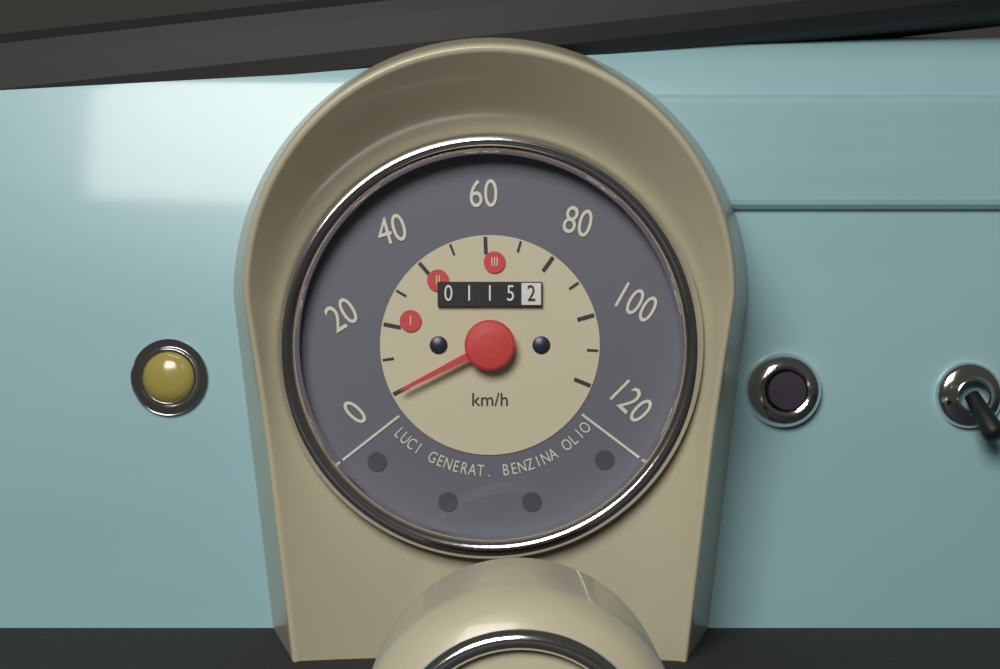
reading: 0 km/h
